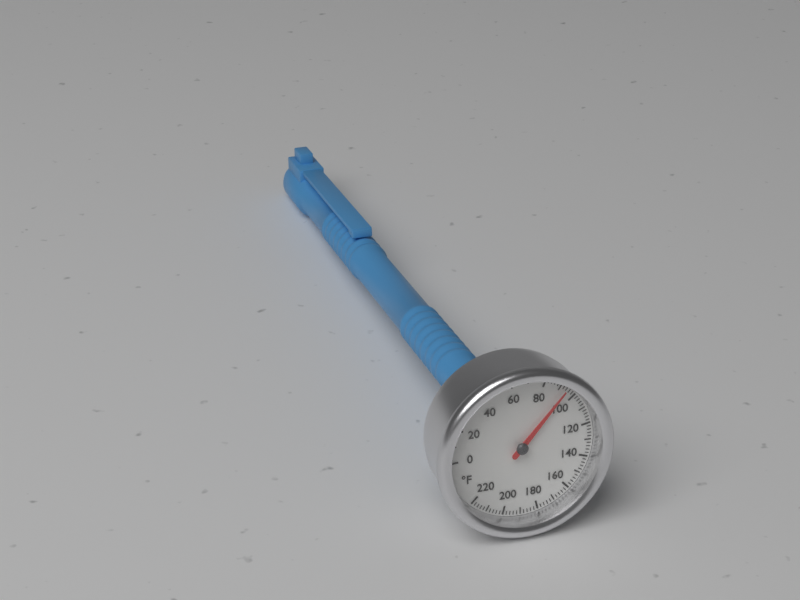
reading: 94 °F
